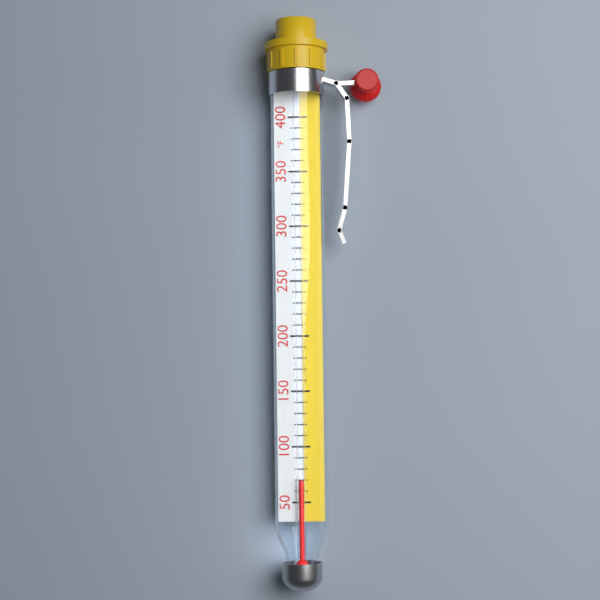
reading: 70 °F
